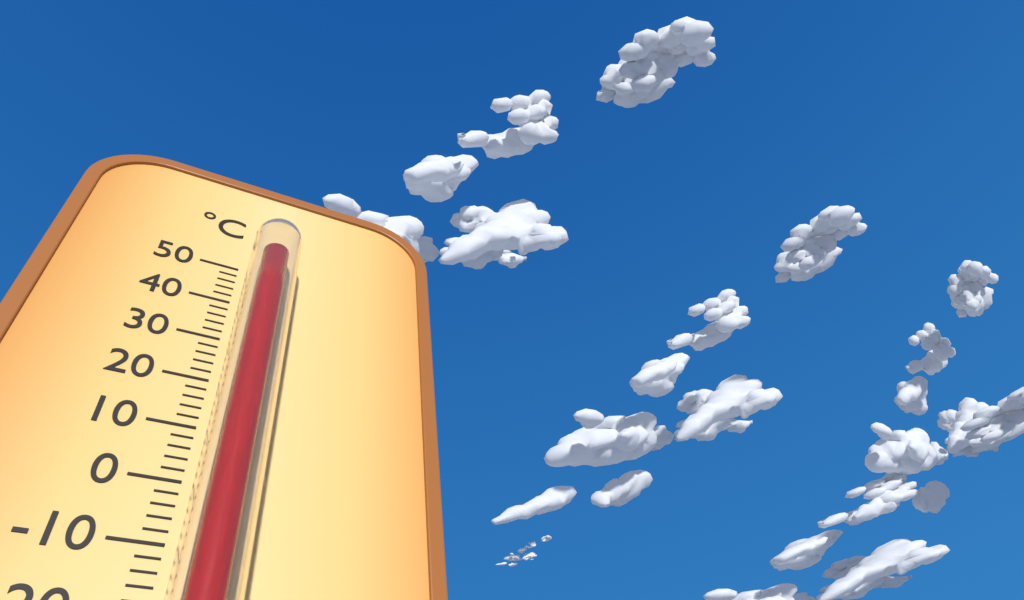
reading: 48 °C
